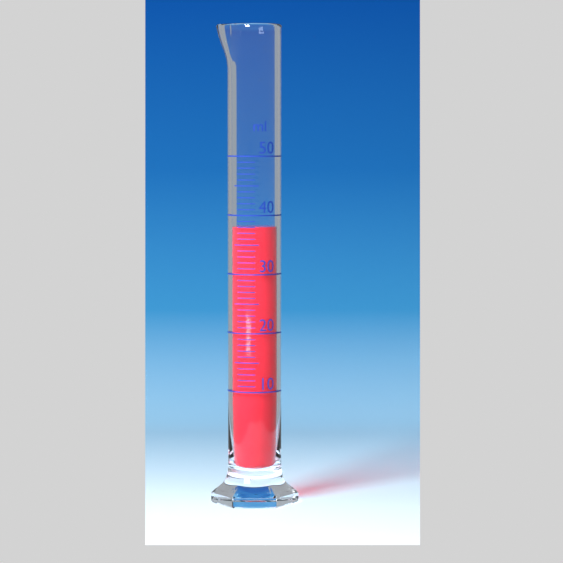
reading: 38 ml
